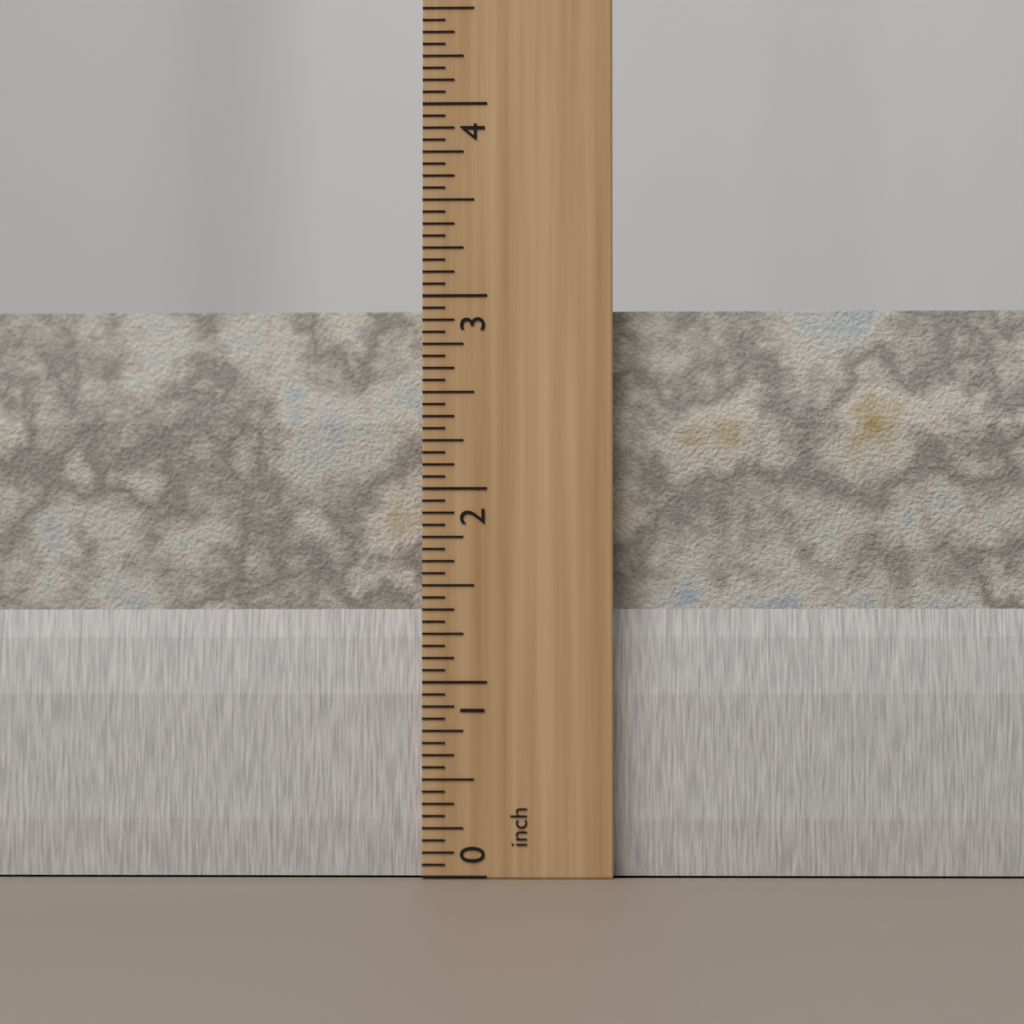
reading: 2.9375 inch
